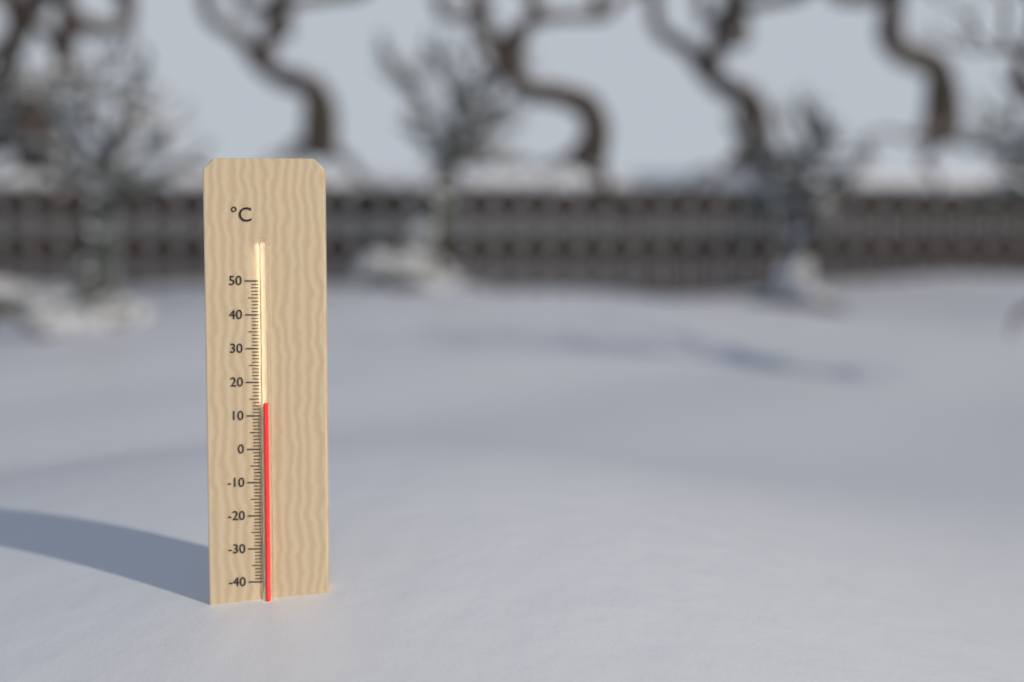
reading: 14 °C
